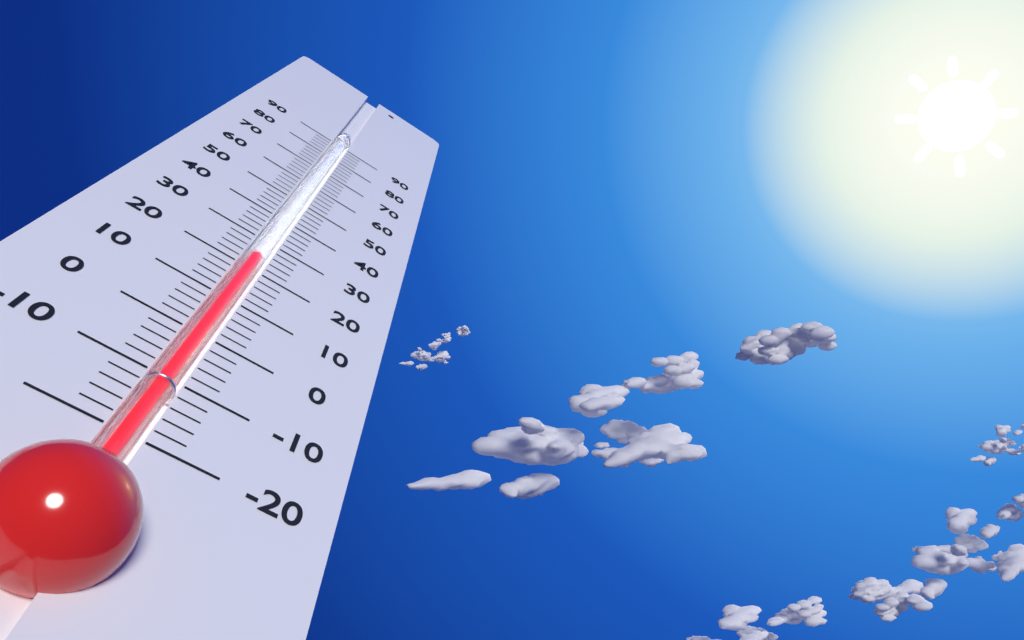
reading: 24 (no unit)
